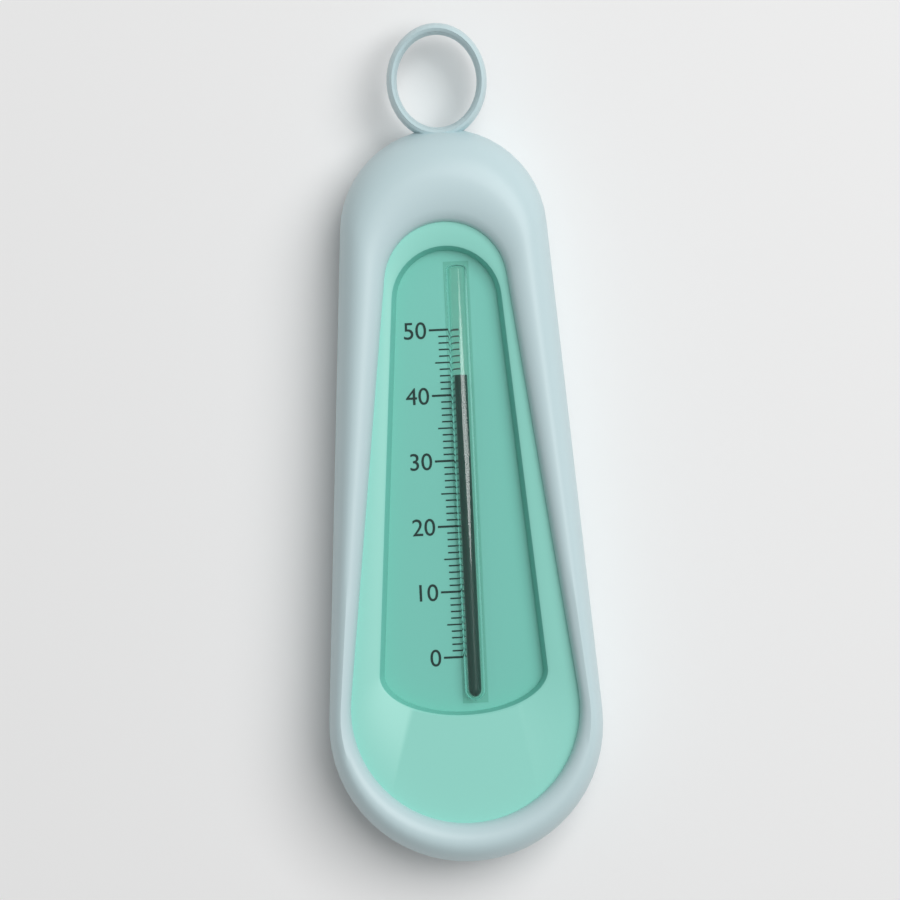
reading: 43 (no unit)
